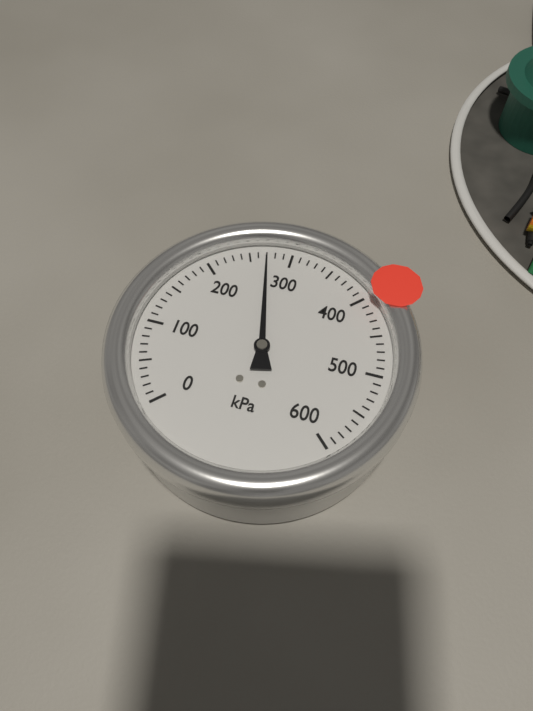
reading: 270 kPa
